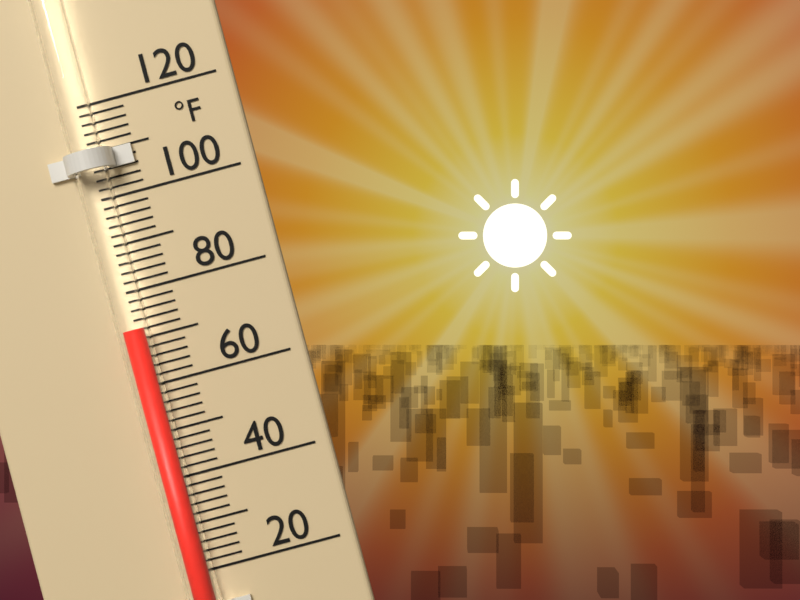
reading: 72 °F
